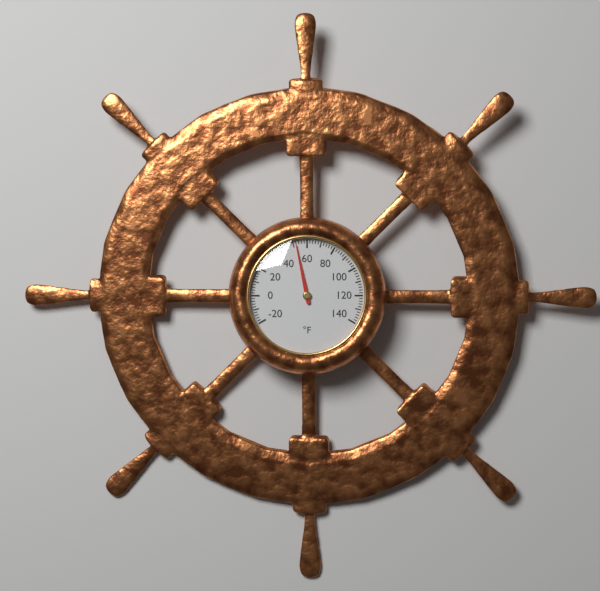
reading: 52 °F
